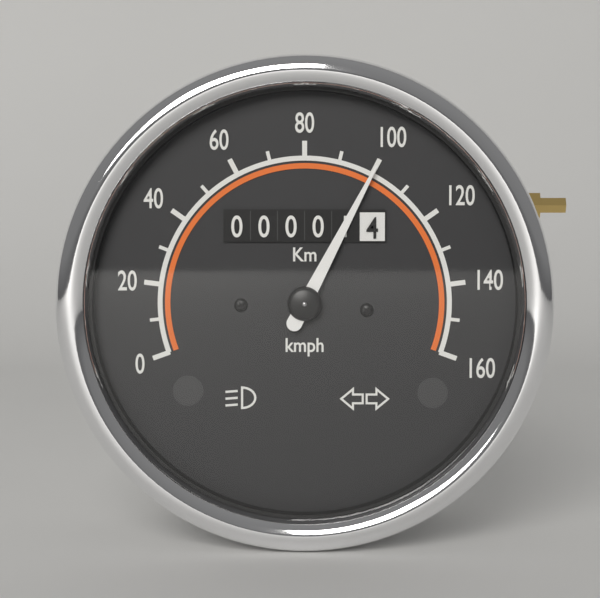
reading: 100 km/h
